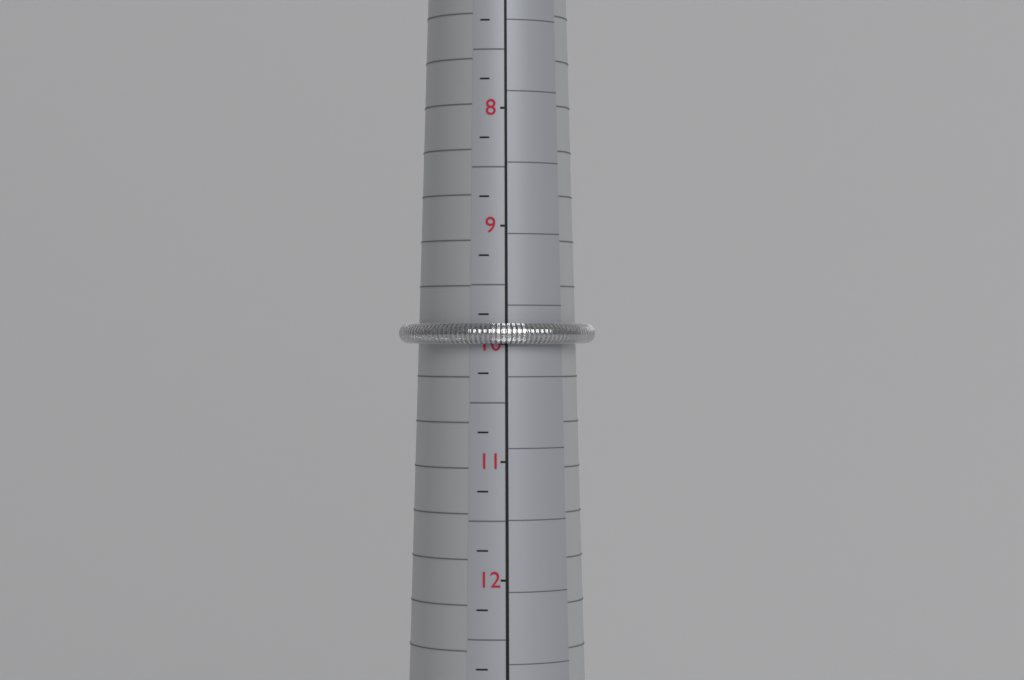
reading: 10.00 (no unit)
